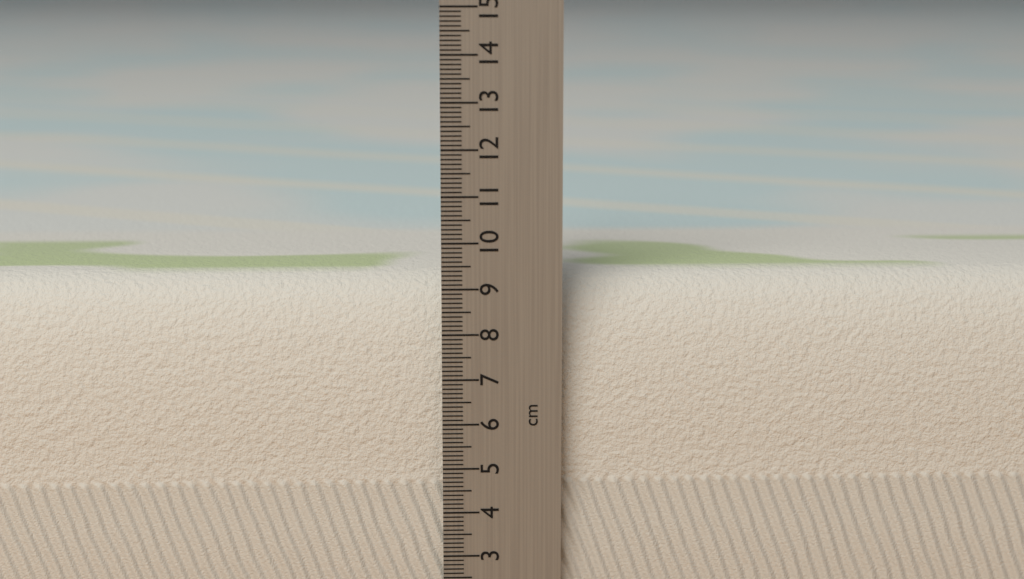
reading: 9.2 cm
